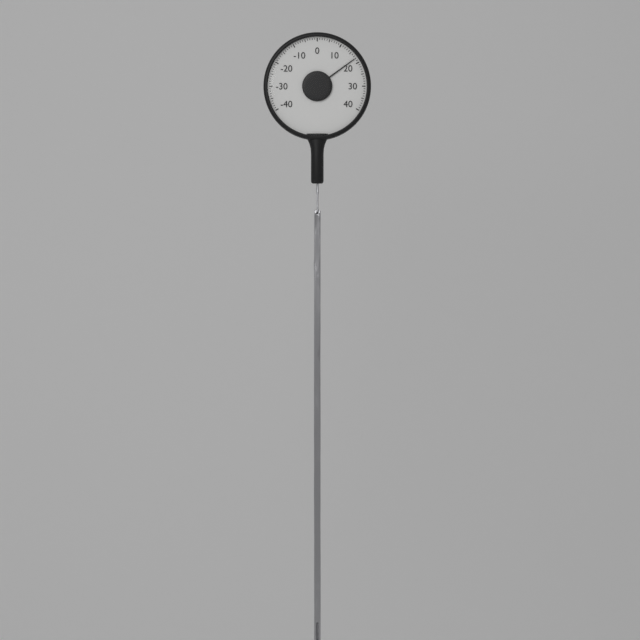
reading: 18 (no unit)
